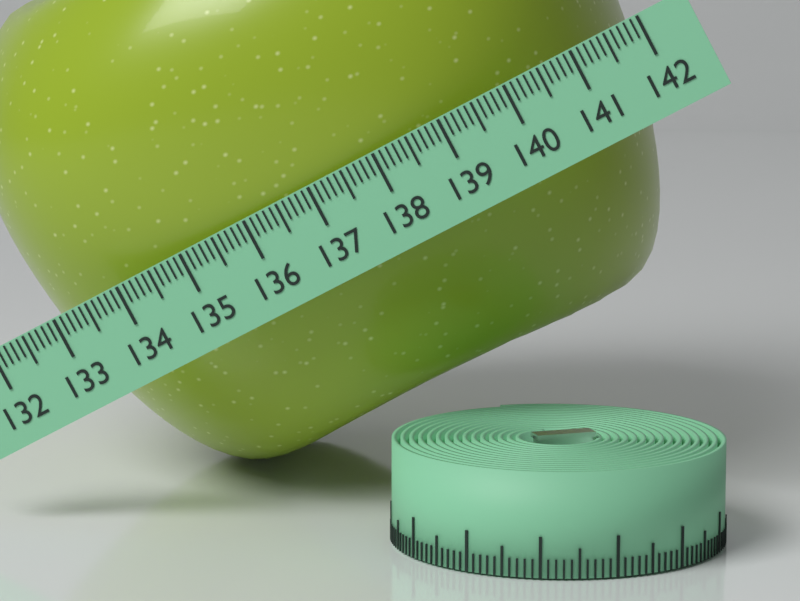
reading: 141.7 (no unit)
